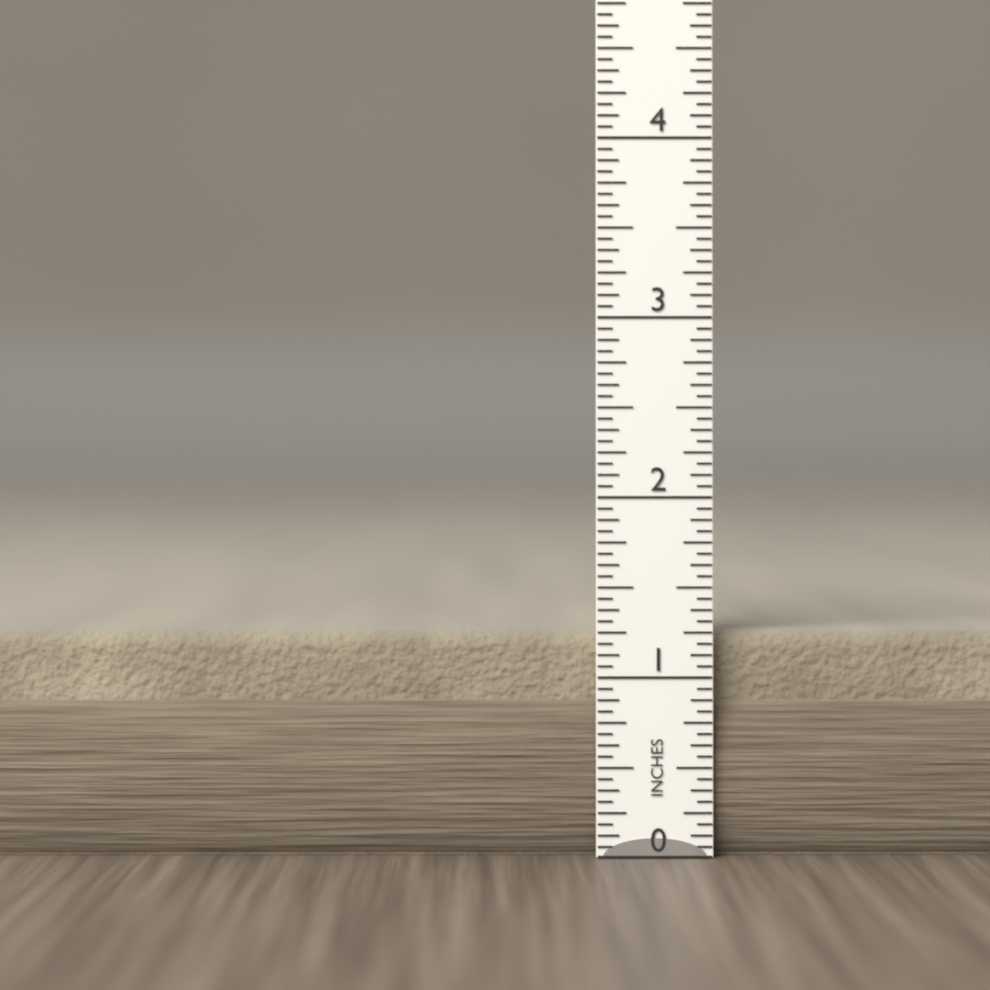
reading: 1.2500 in
